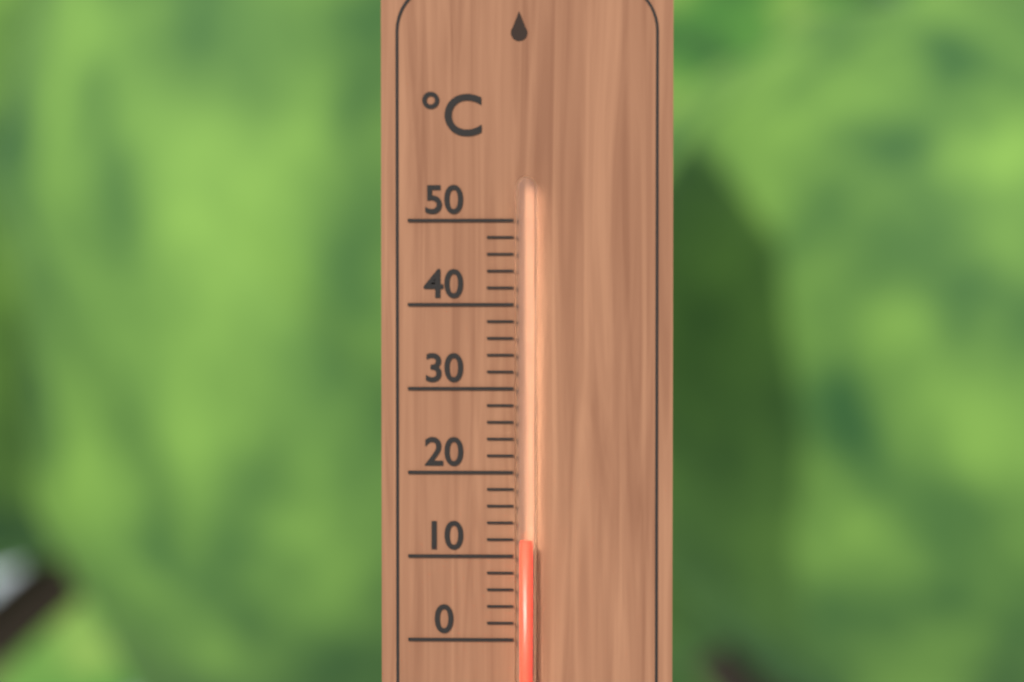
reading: 12 °C
